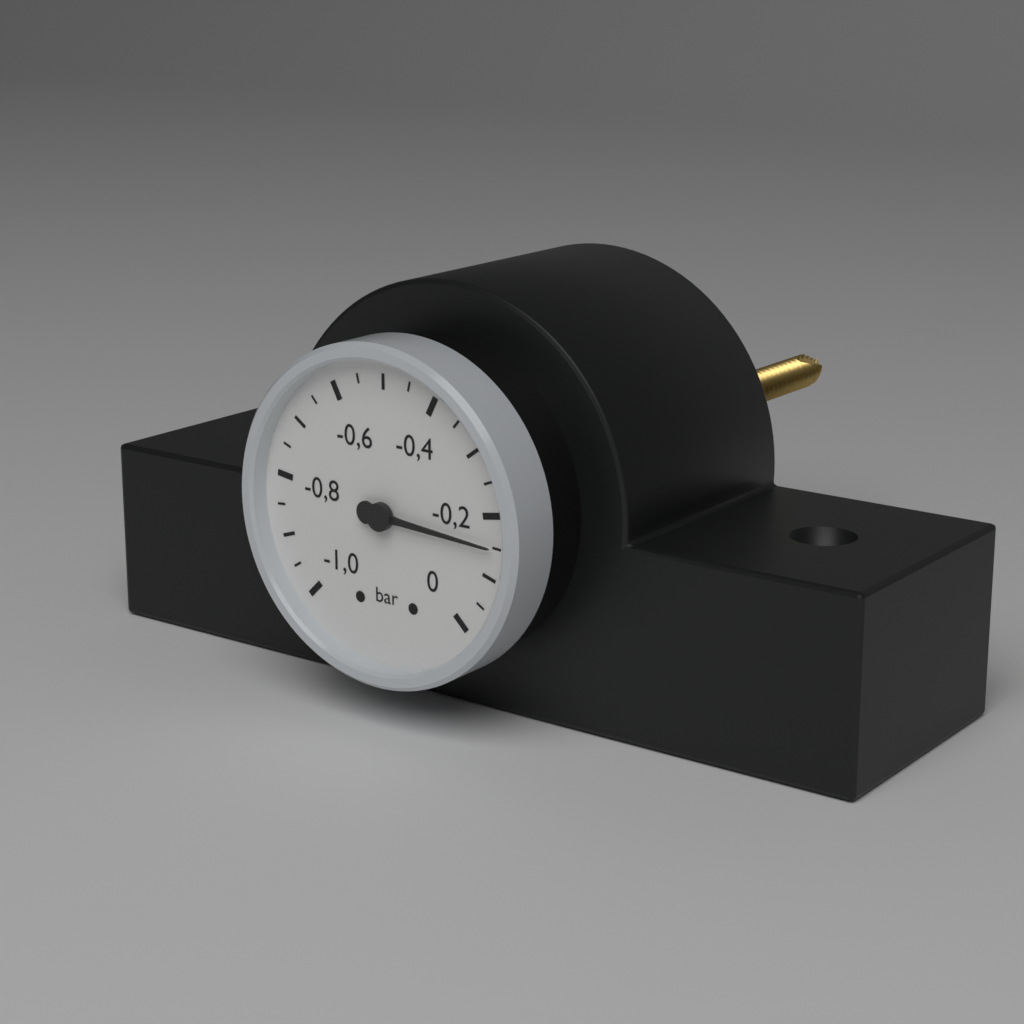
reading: -0.15 bar
